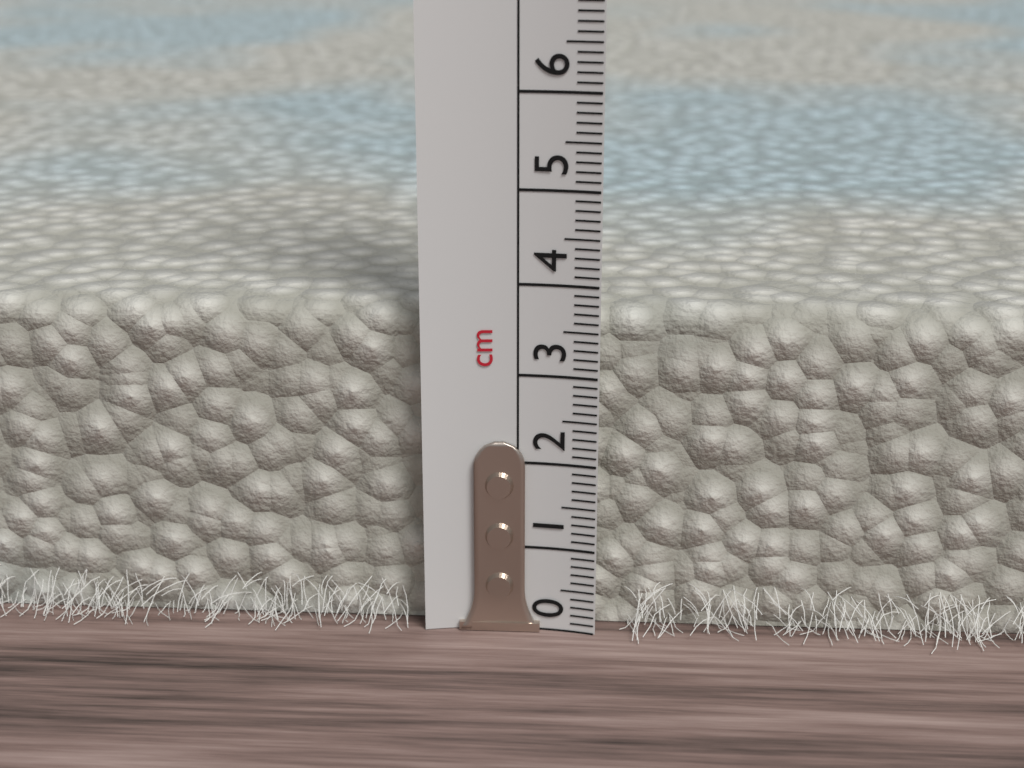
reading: 3.7 cm
